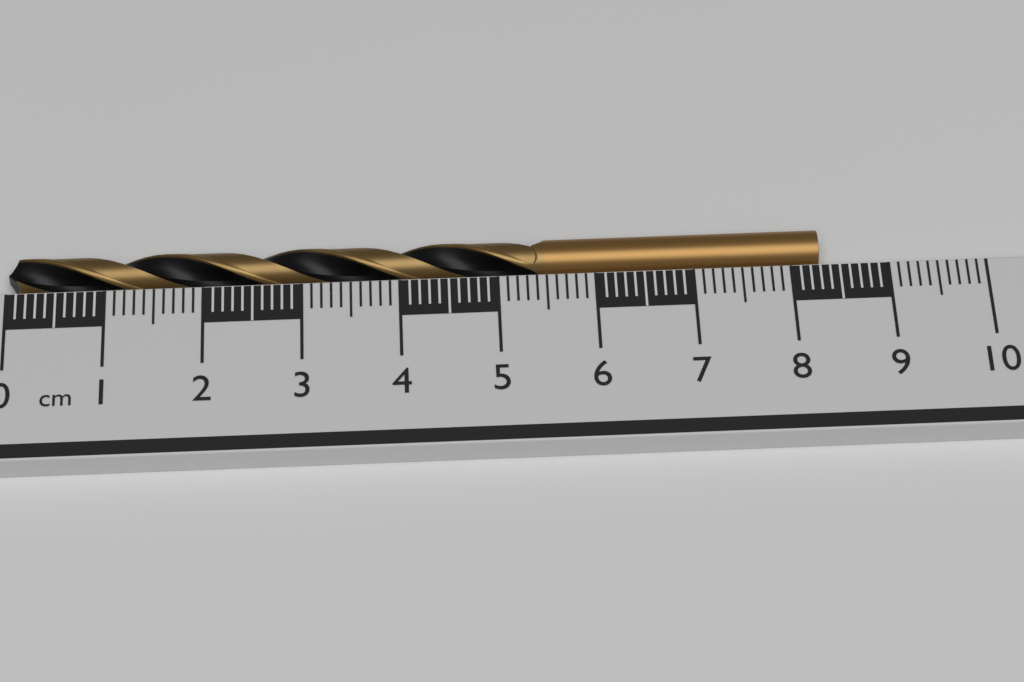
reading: 8.3 cm
